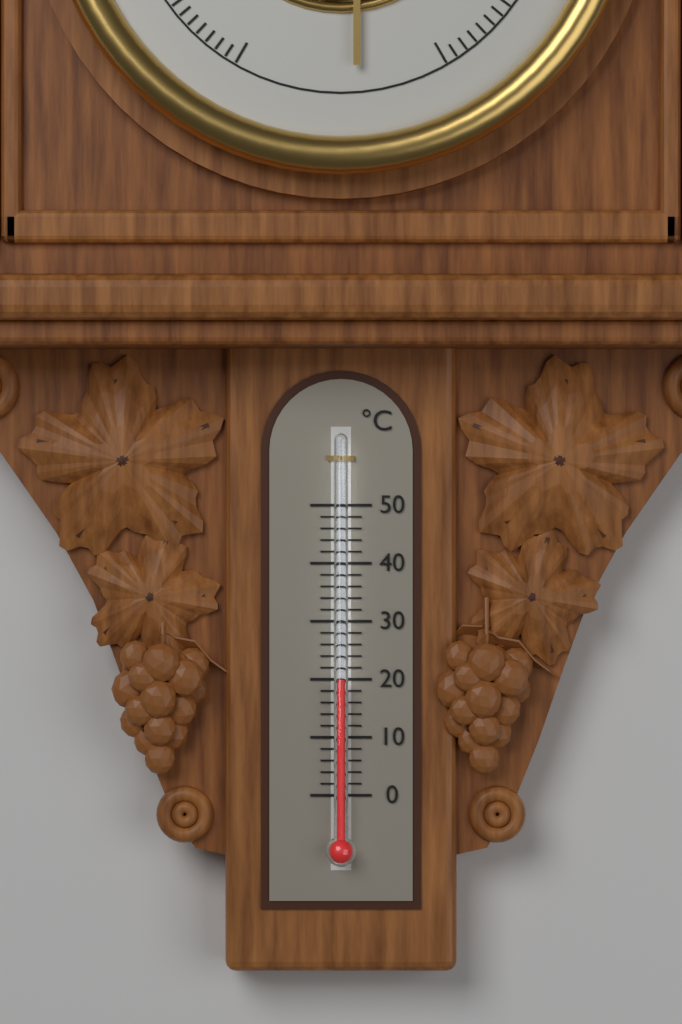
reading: 20 °C
